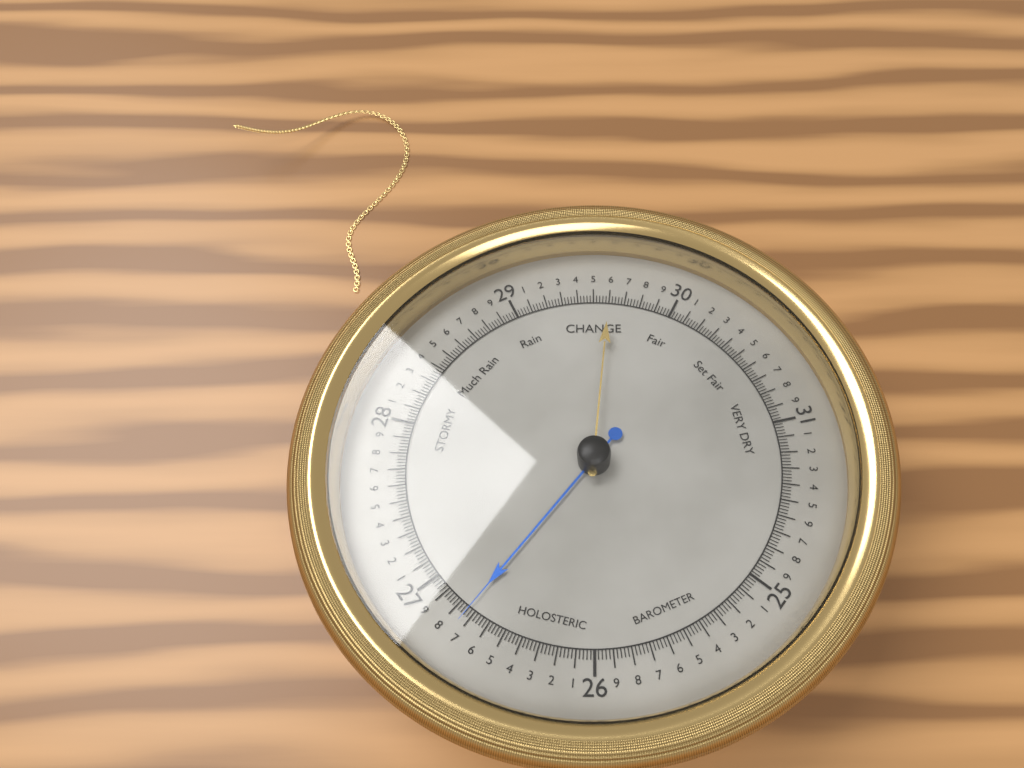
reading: 26.74 (no unit)
